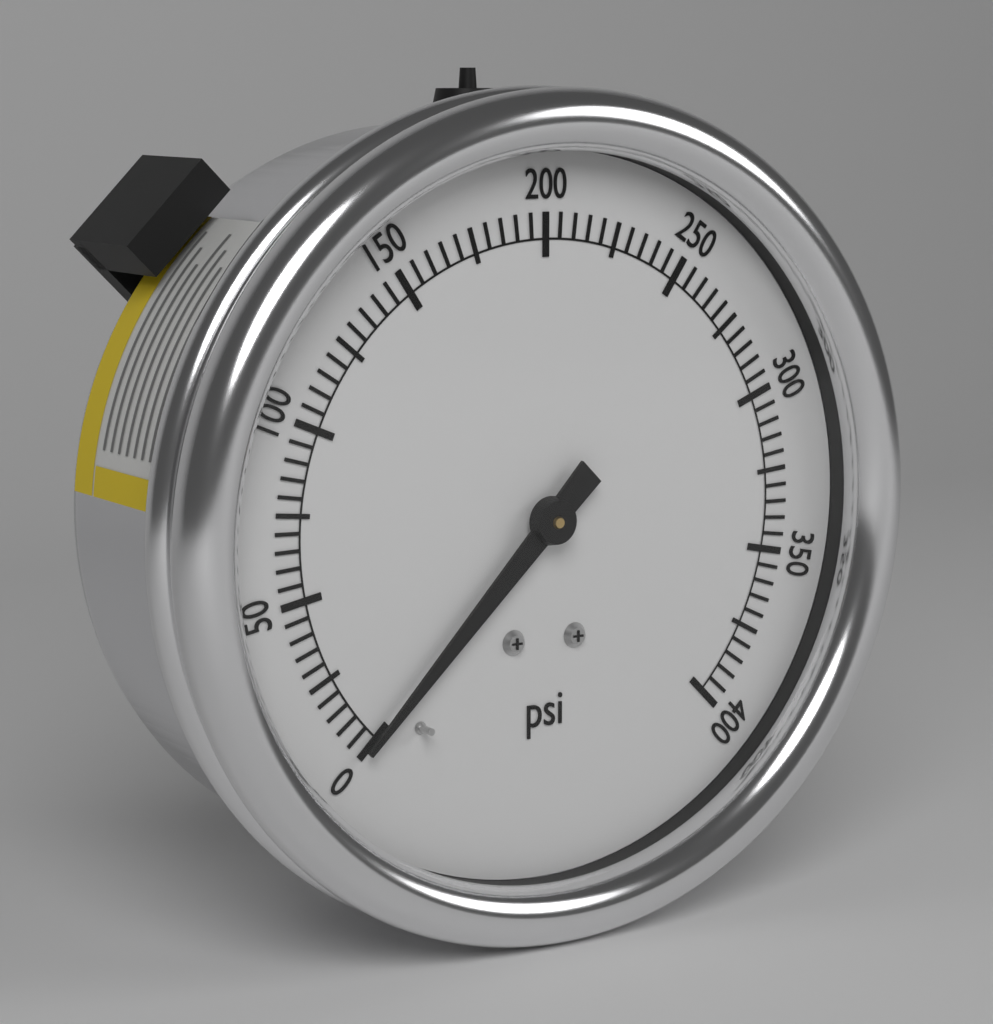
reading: 0 psi
